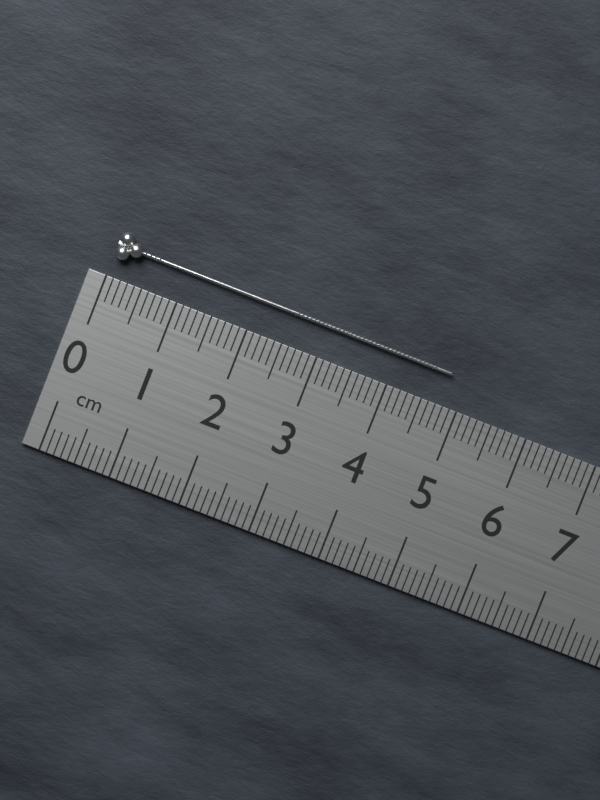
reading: 4.8 cm
